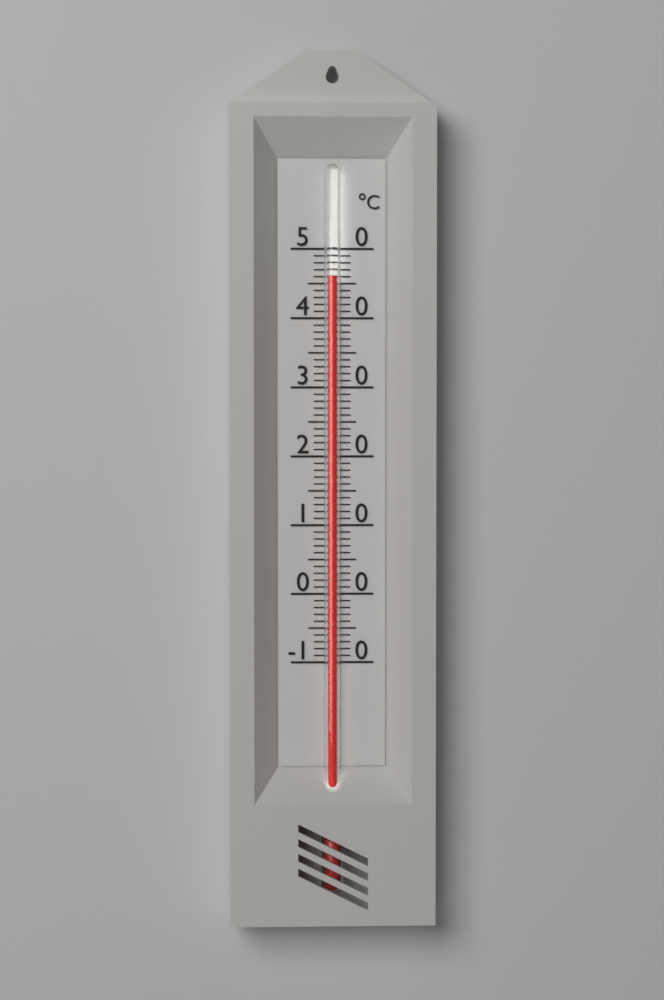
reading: 46 °C
